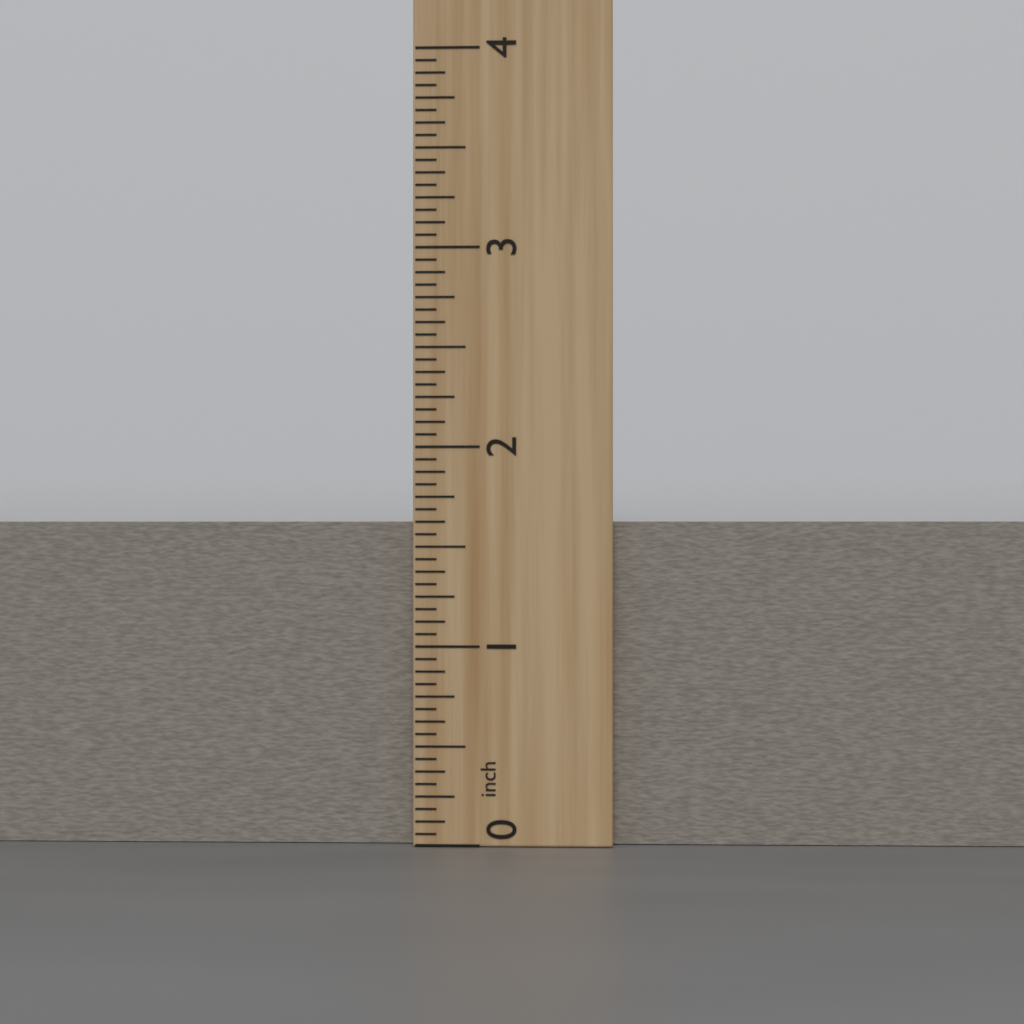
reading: 1.6250 inch
